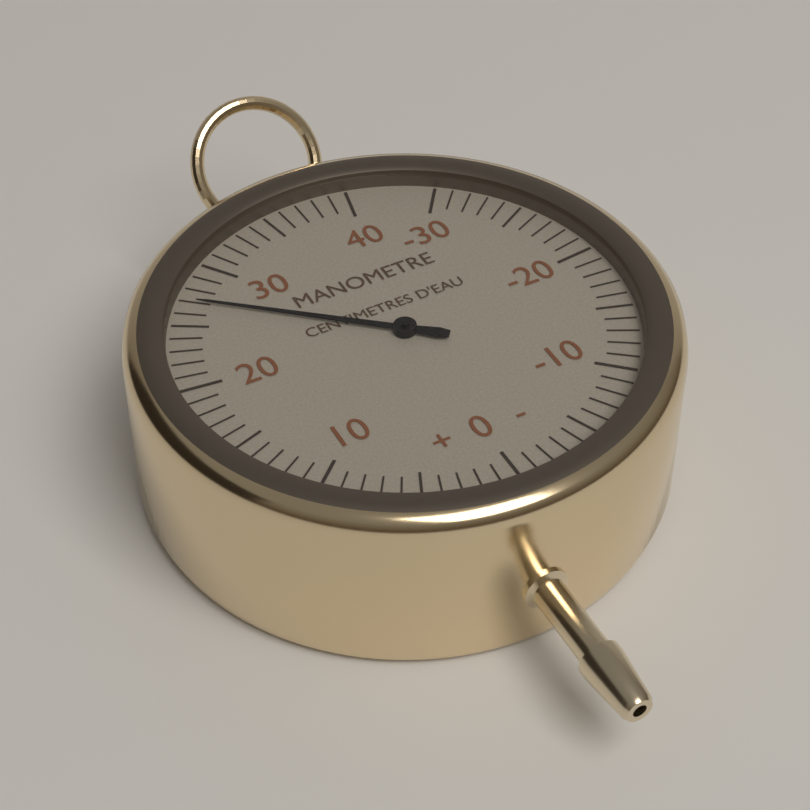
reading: 27 cmH2O
